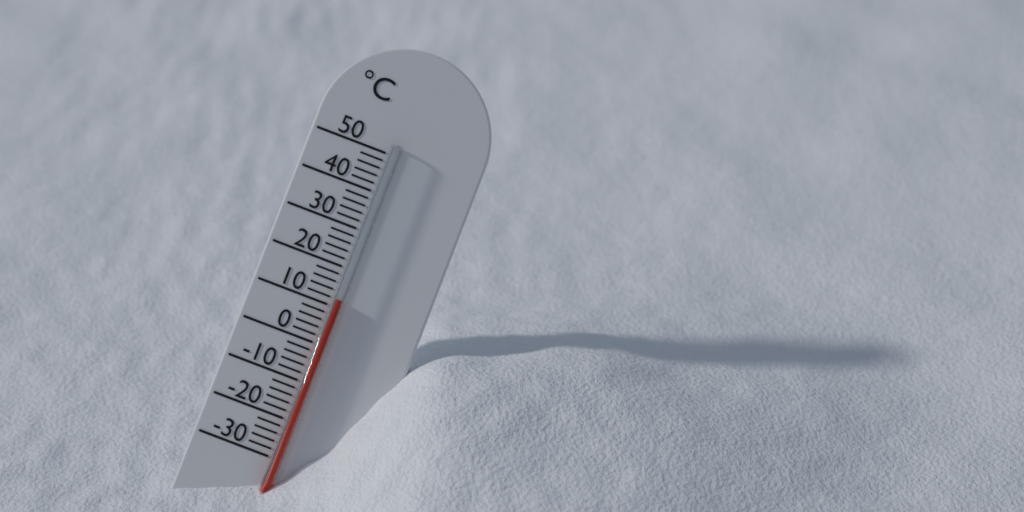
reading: 12 °C
